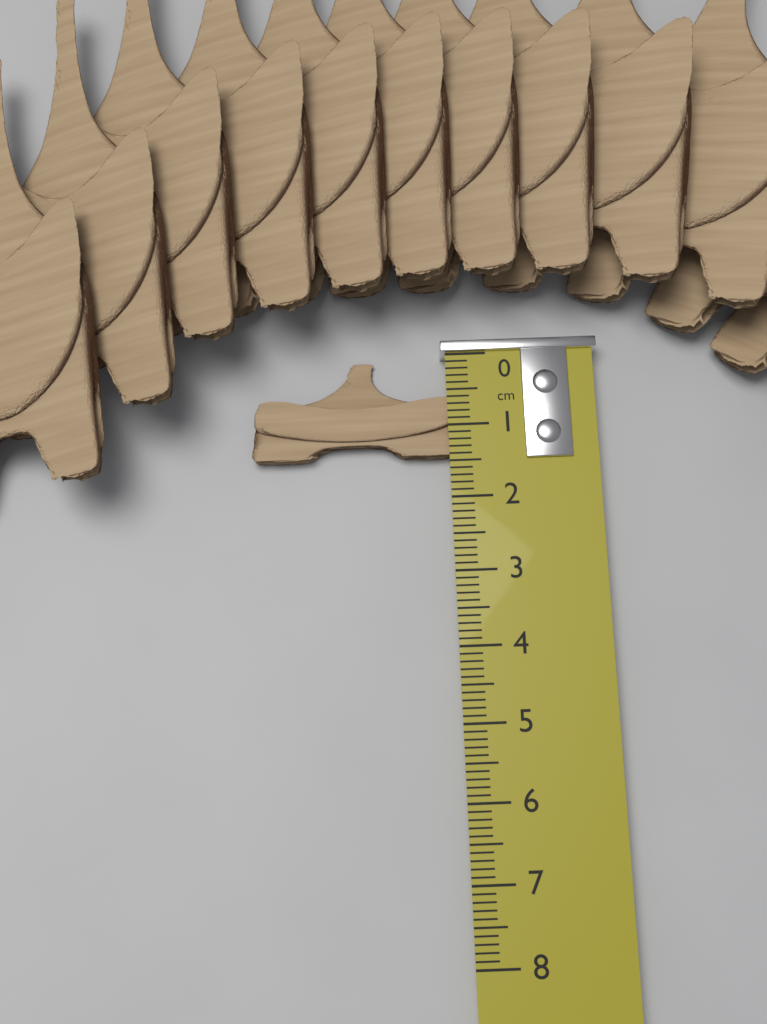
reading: 1.4 cm
